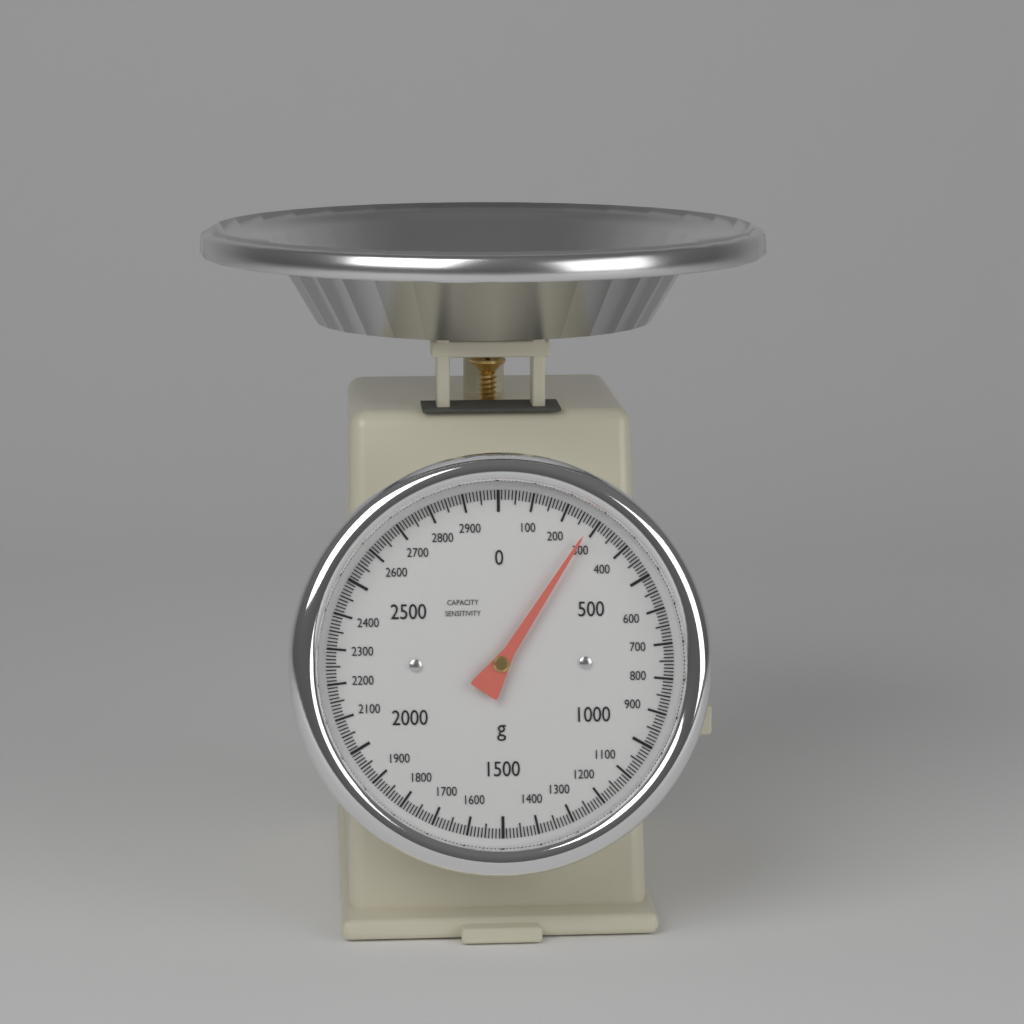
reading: 280 g
